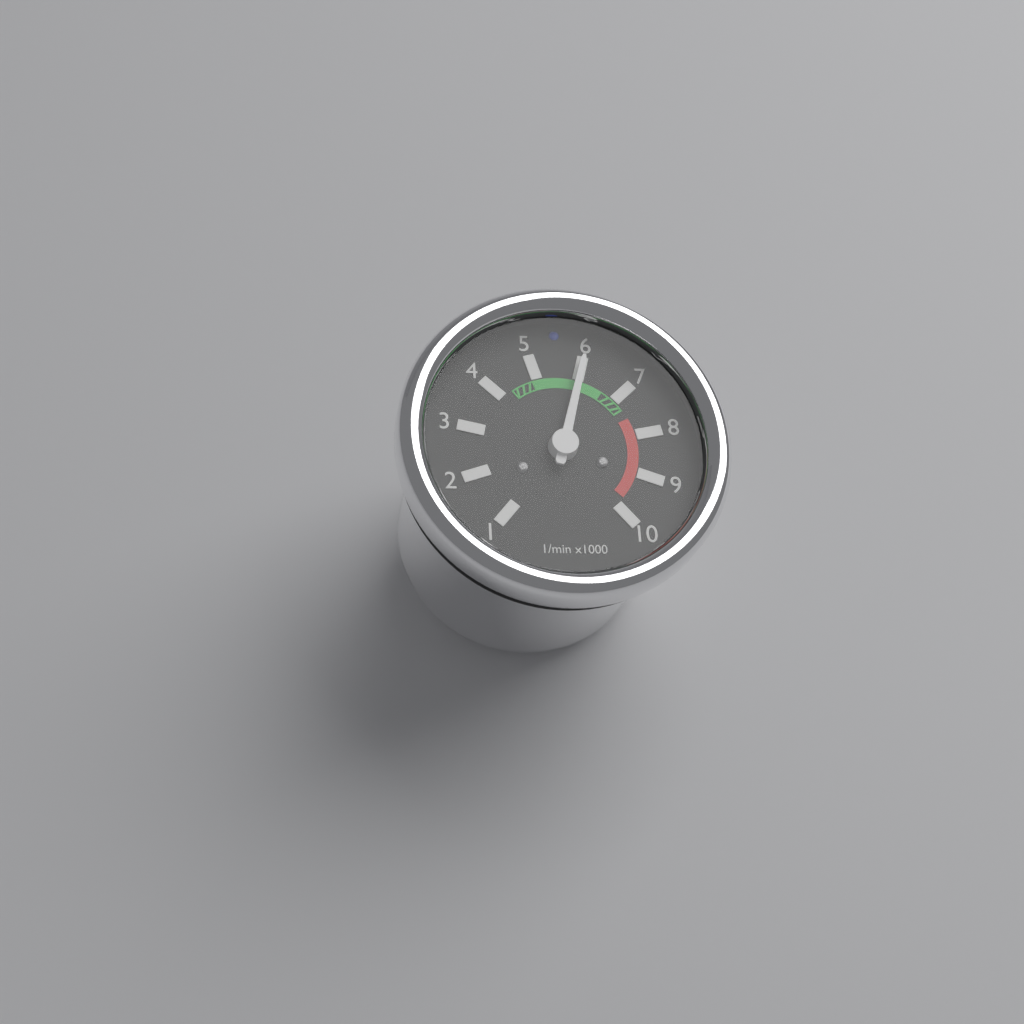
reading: 6000 1/min
